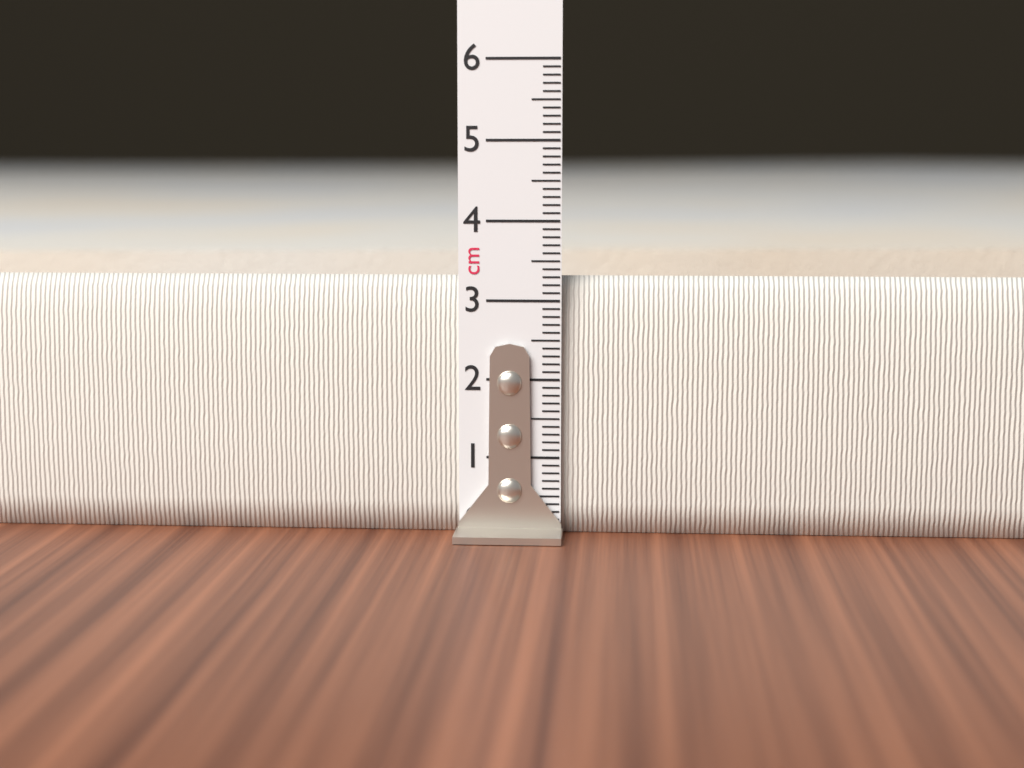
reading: 3.3 cm
